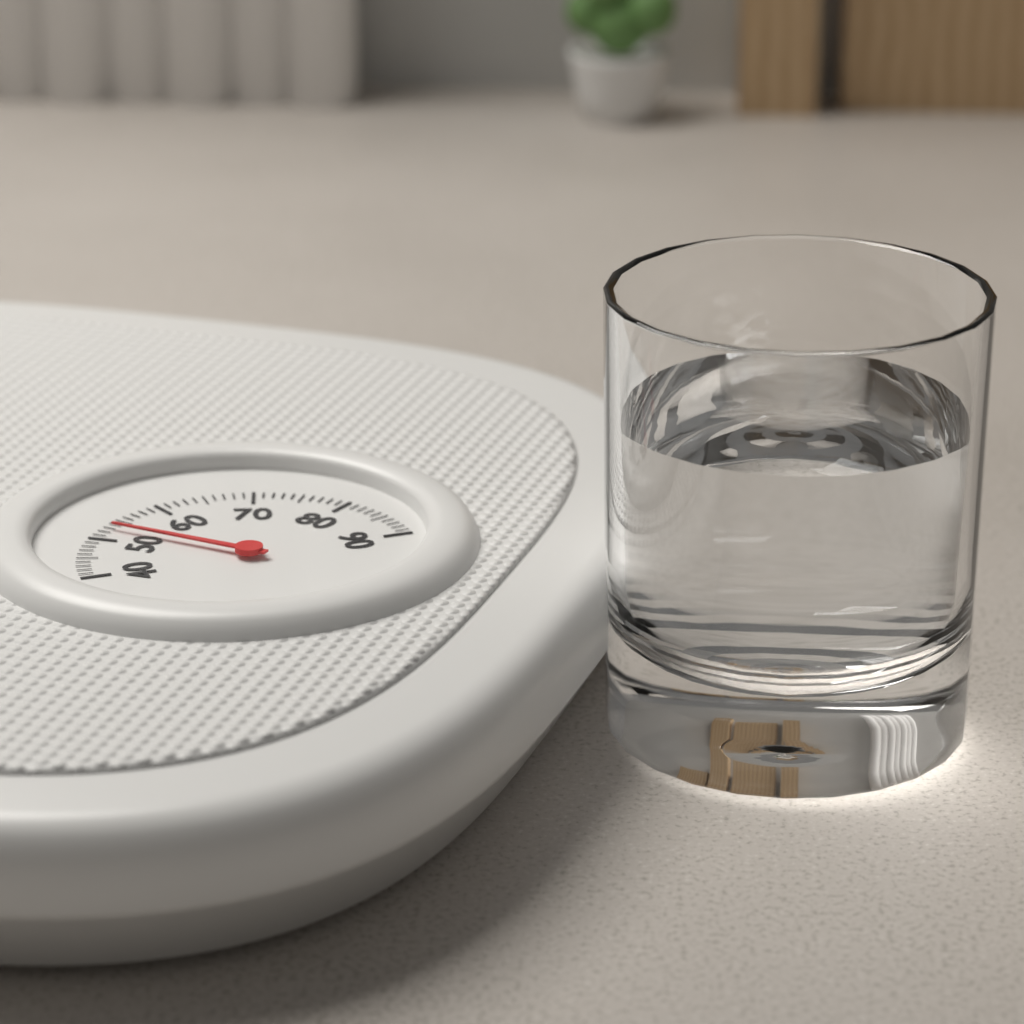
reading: 53 (no unit)
